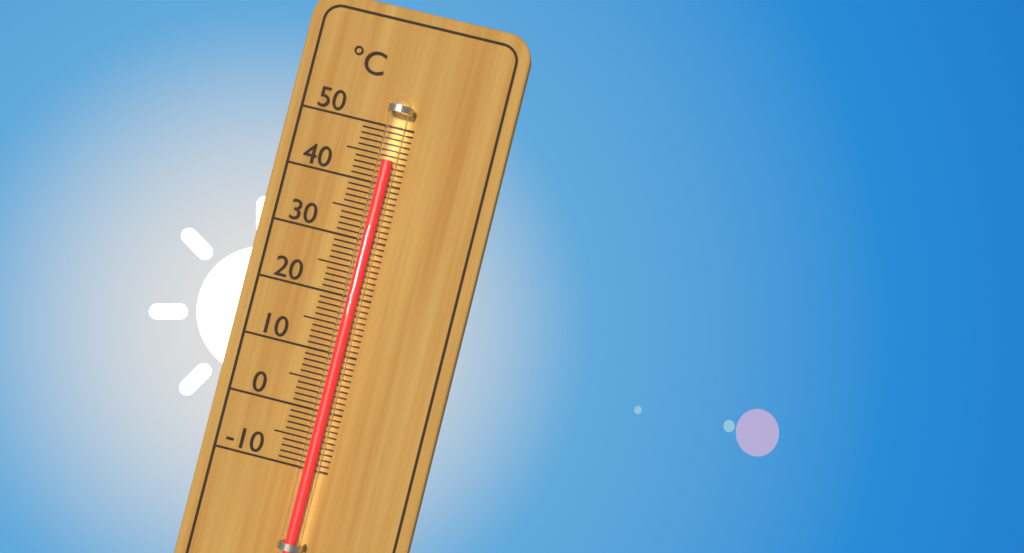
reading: 44 °C
